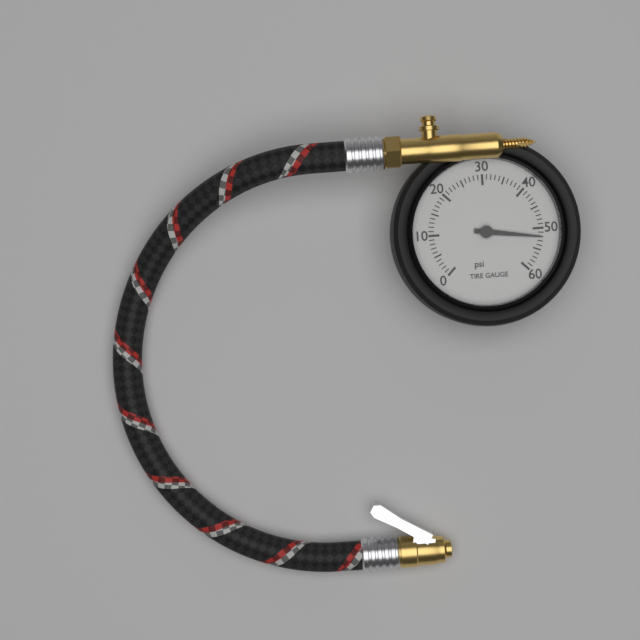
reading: 52 psi
